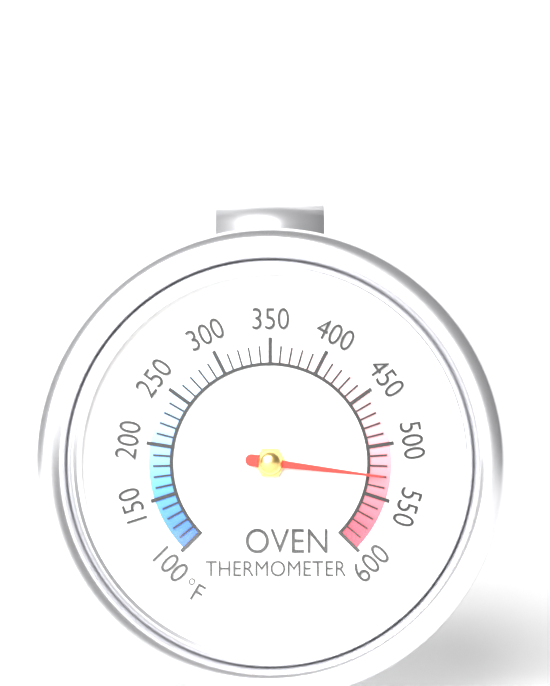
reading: 530 °F
